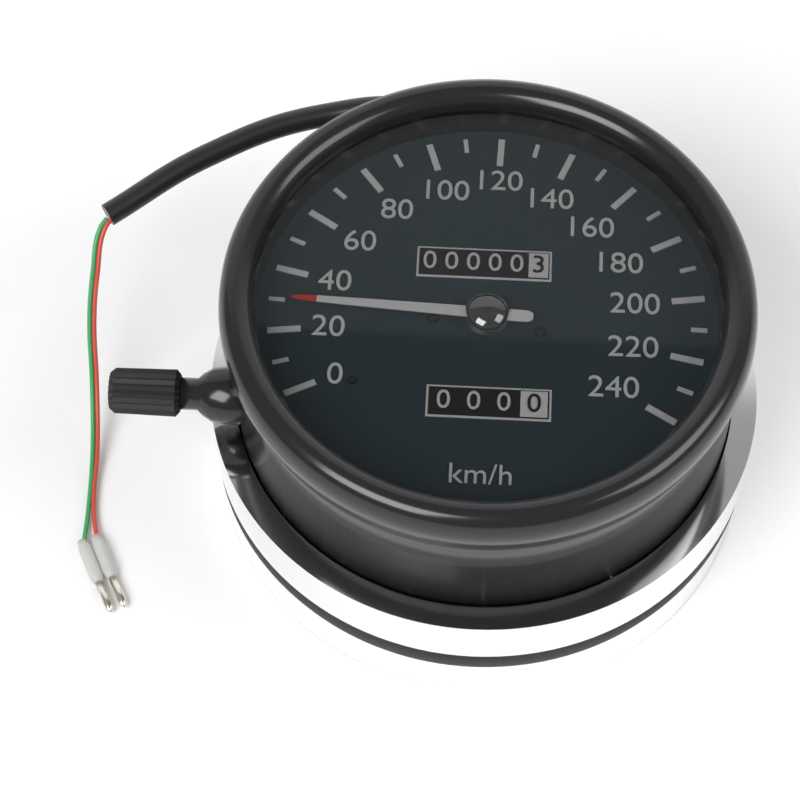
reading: 30 km/h
